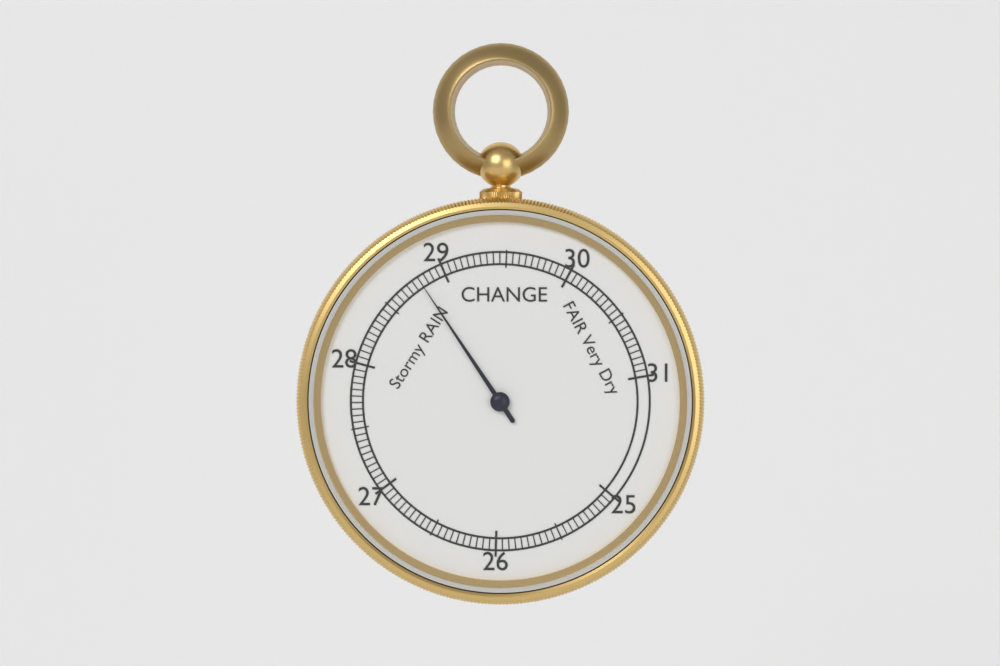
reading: 28.80 inHg
